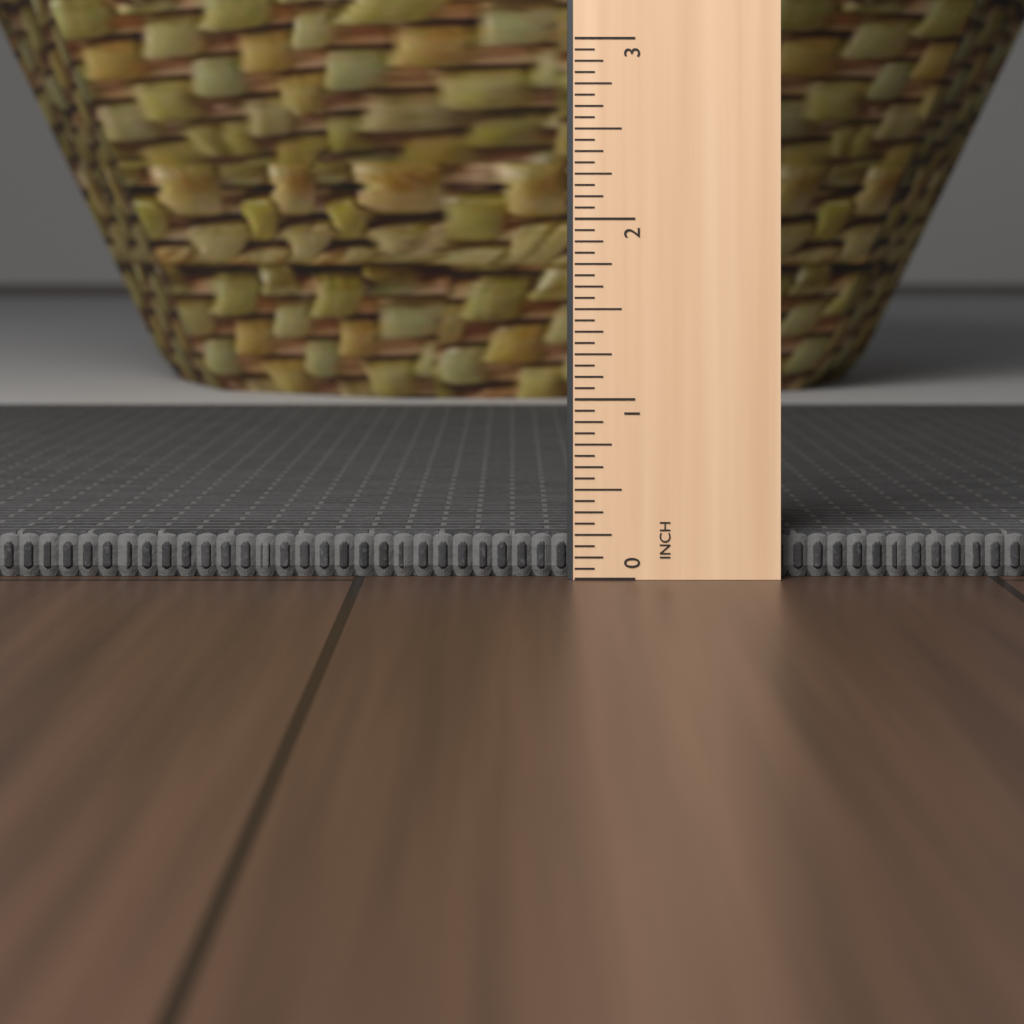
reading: 0.2500 in
